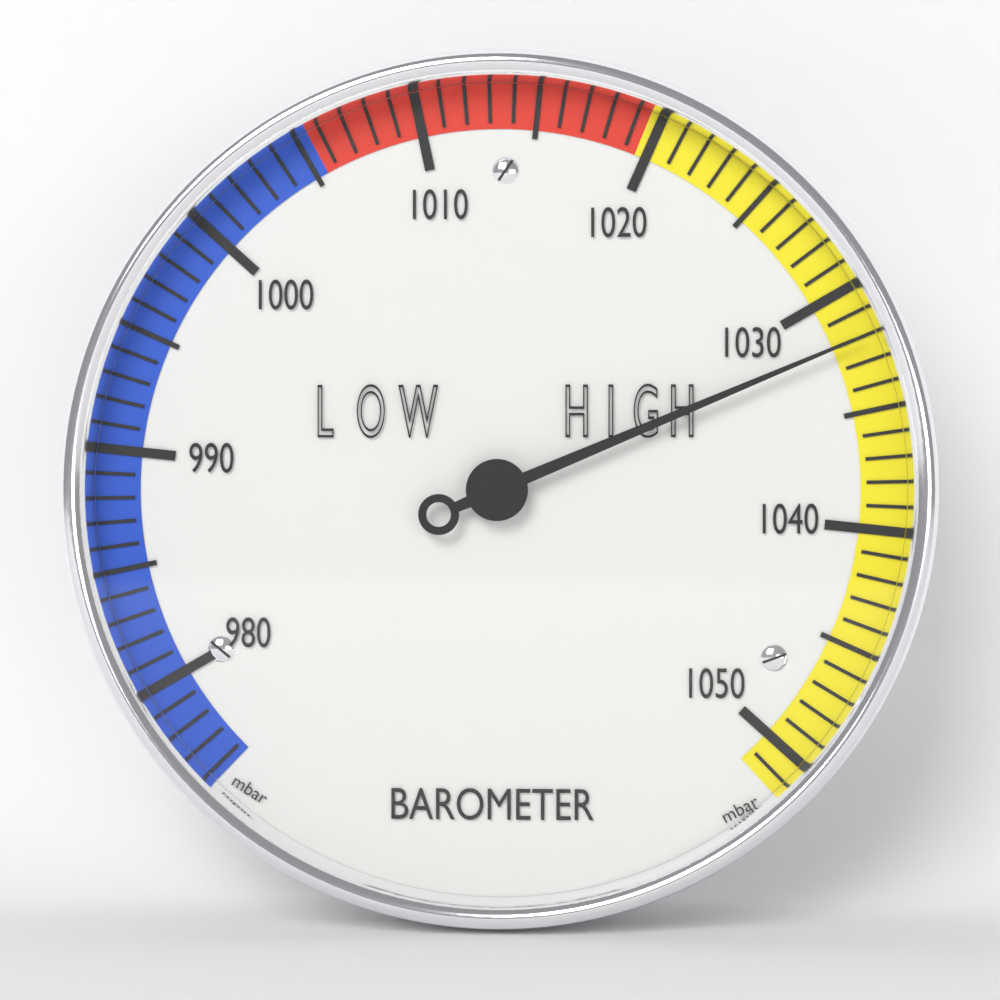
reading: 1032 mbar
